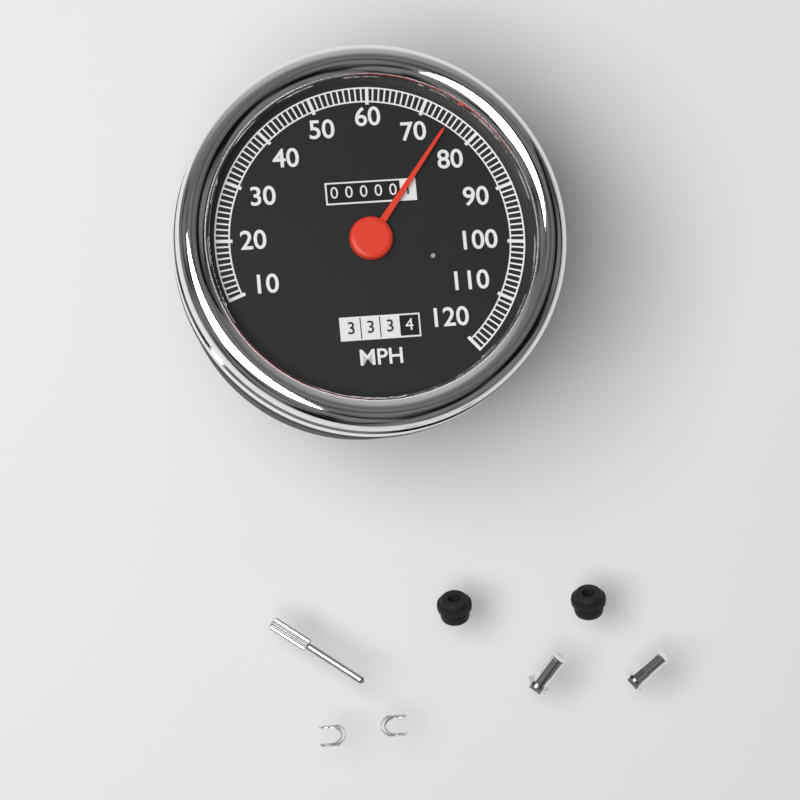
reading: 75 MPH
